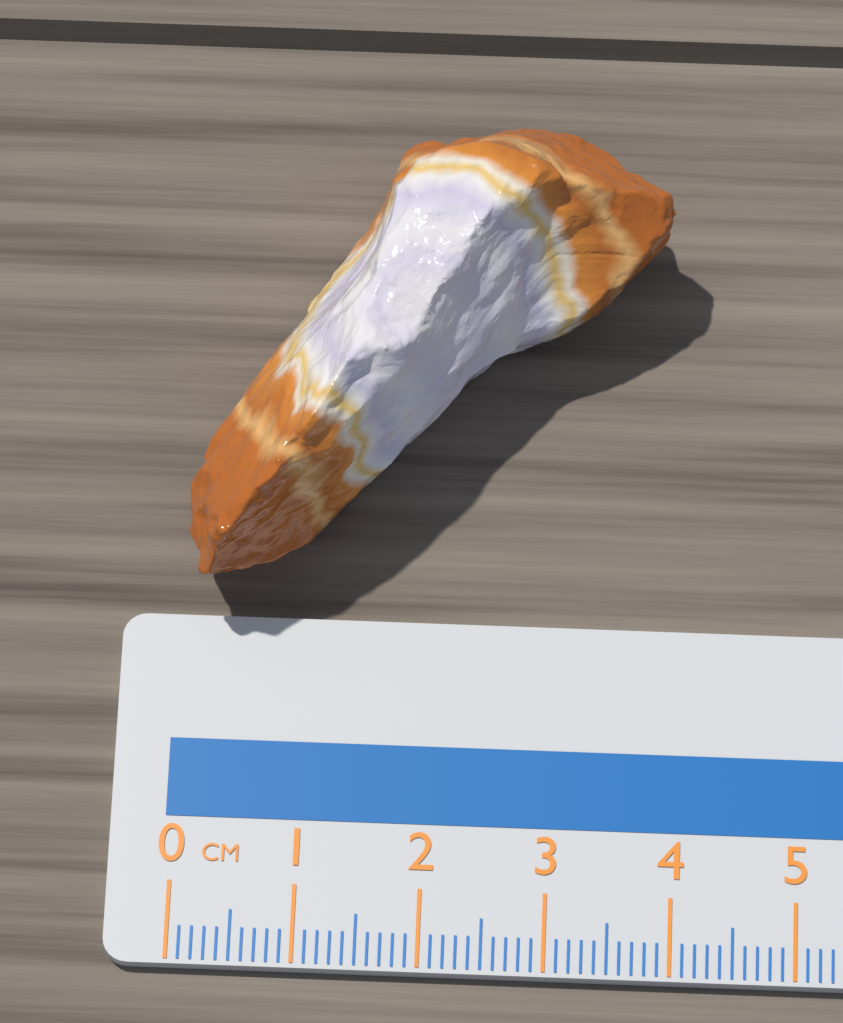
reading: 3.9 cm
